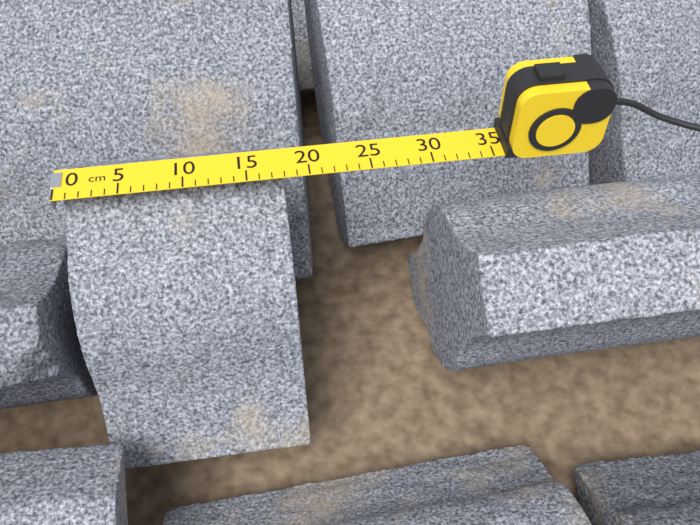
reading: 18 cm
